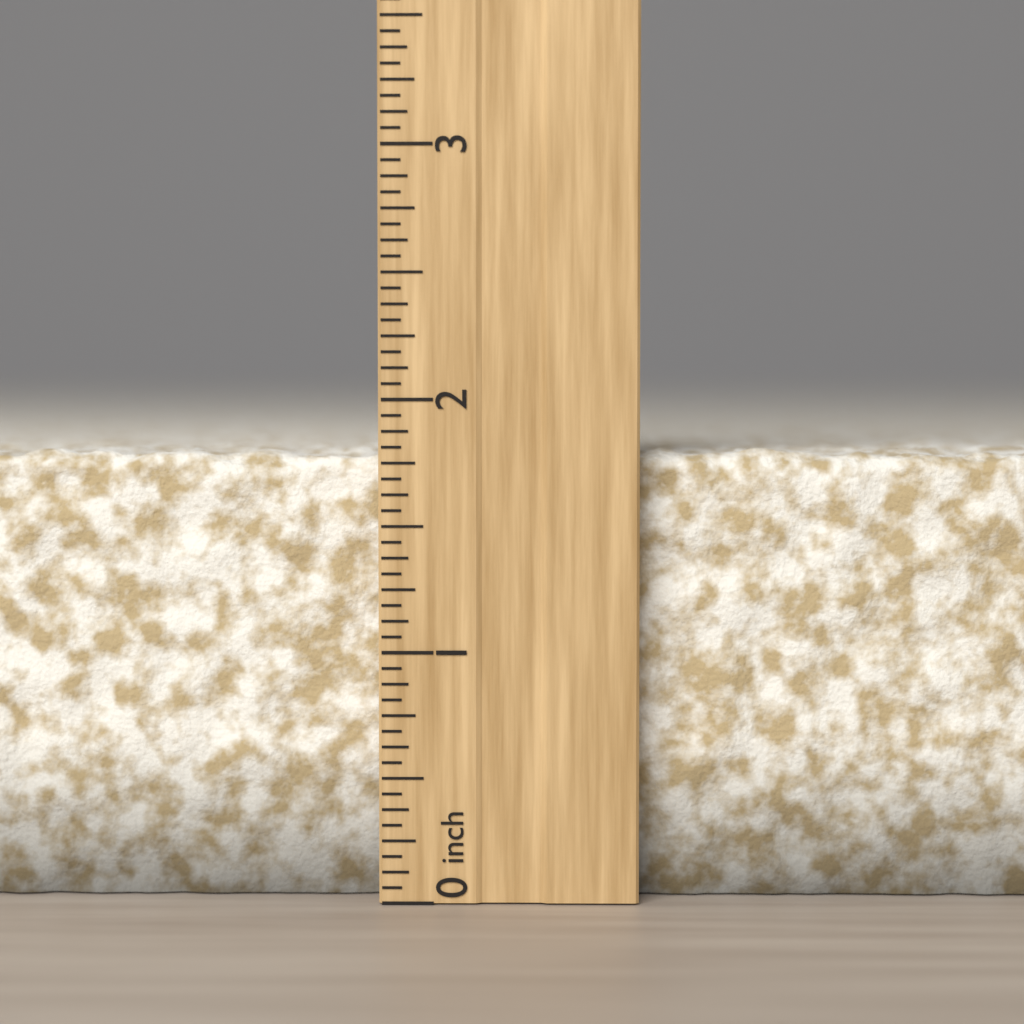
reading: 1.8125 inch
